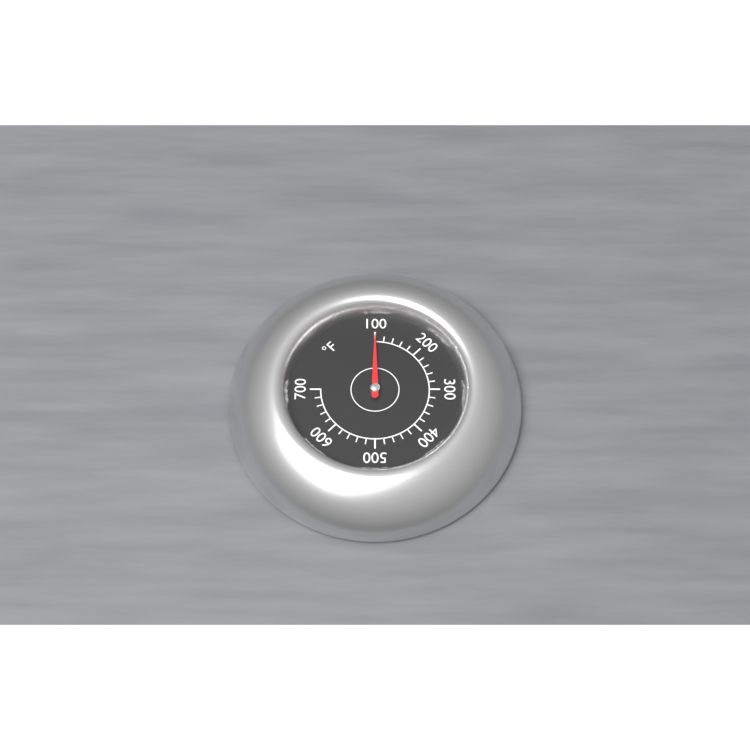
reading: 100 °F
